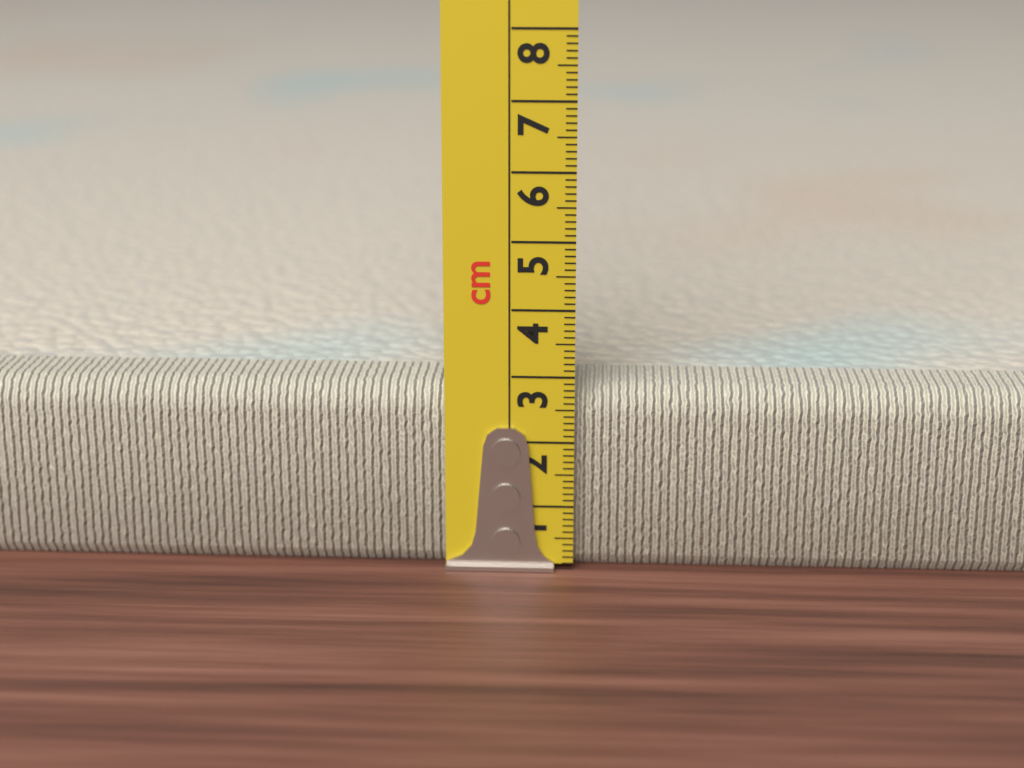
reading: 2.8 cm
